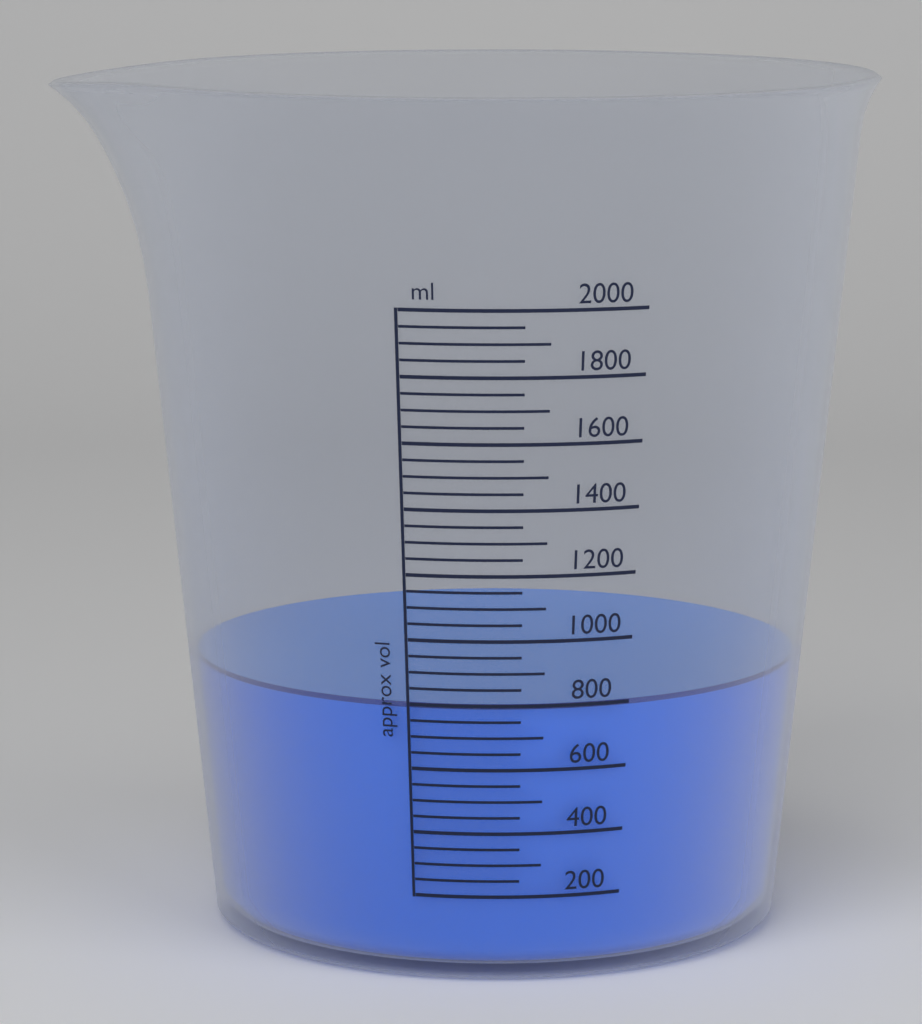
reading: 800 ml
